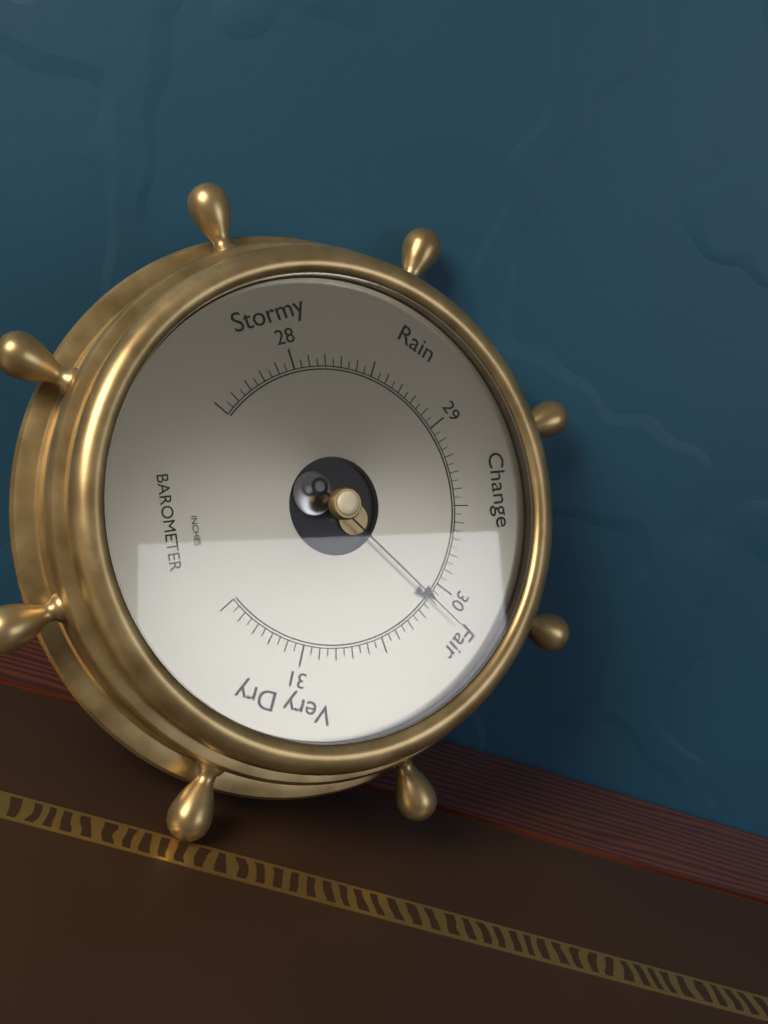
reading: 30.10 inHg
